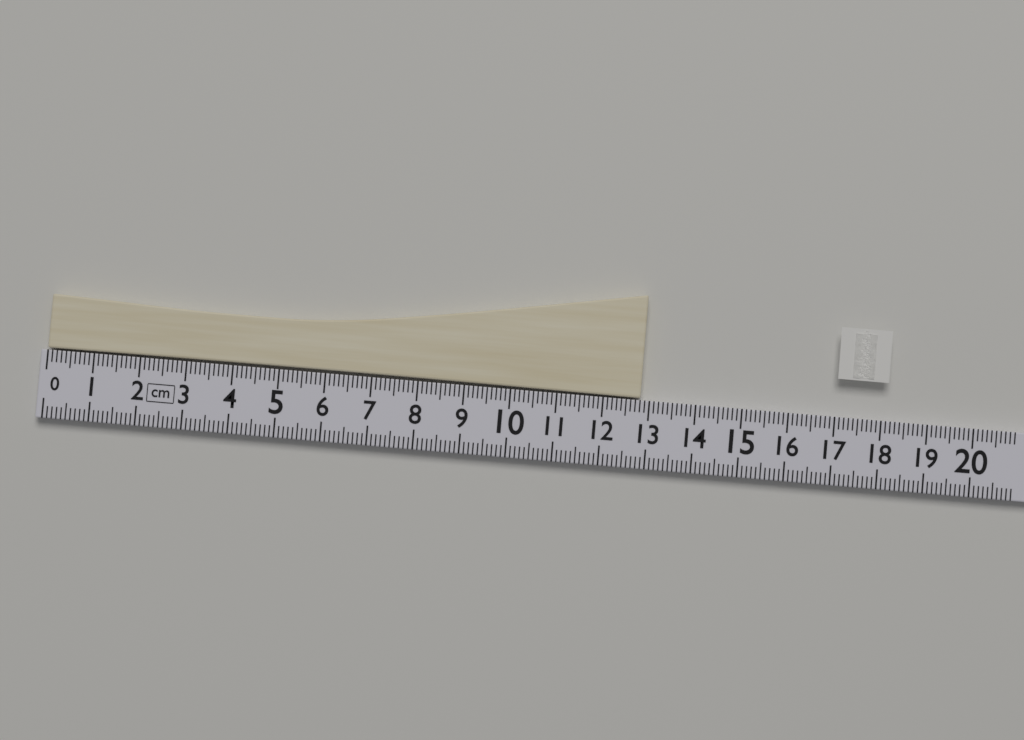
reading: 12.8 cm
